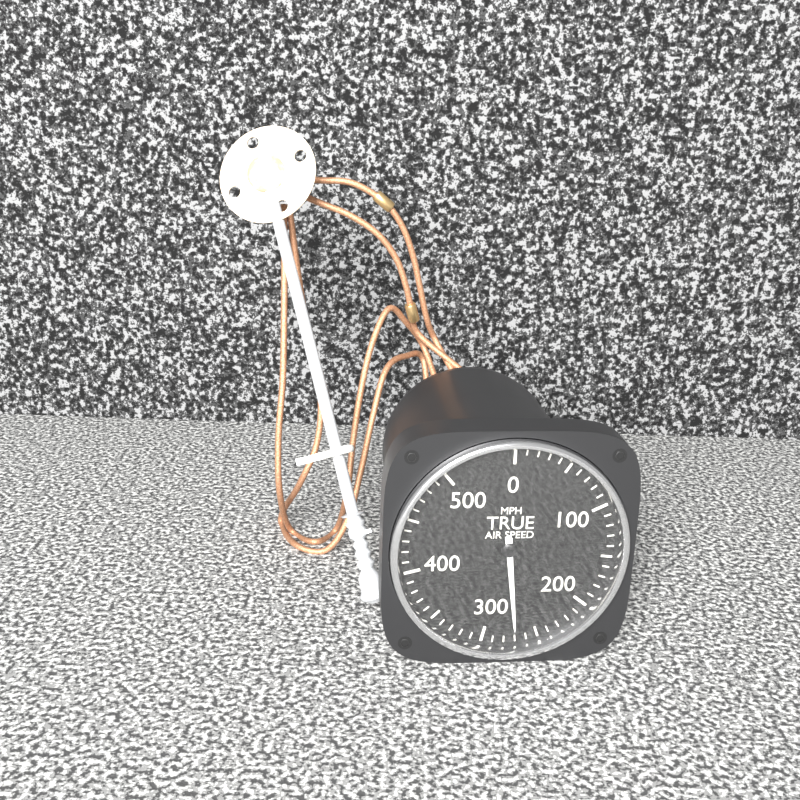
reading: 270 MPH
